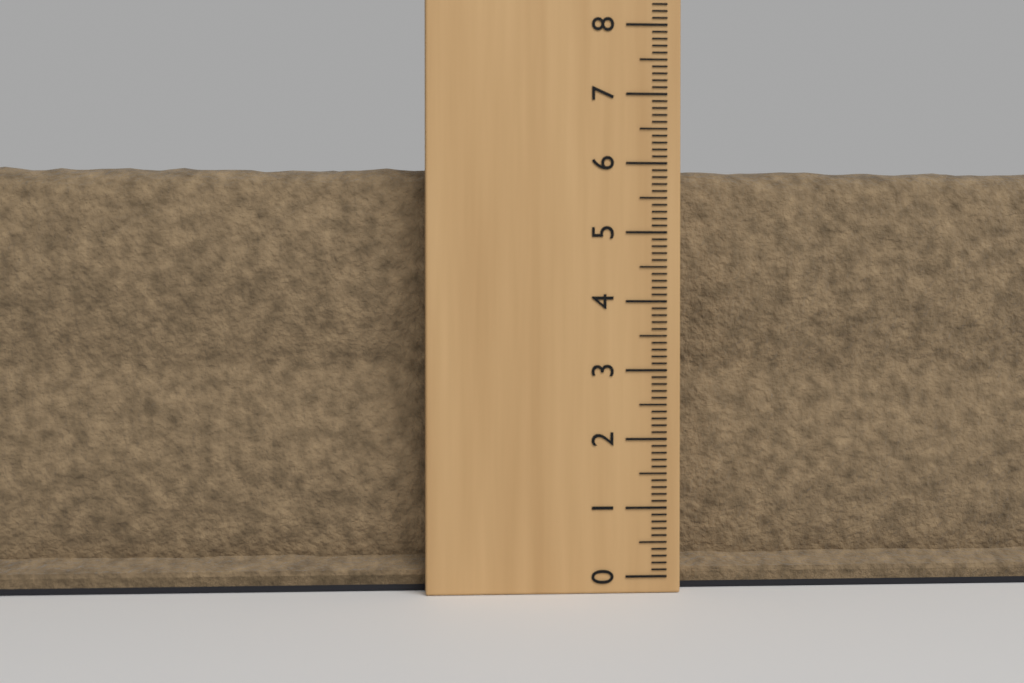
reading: 6.0 (no unit)
